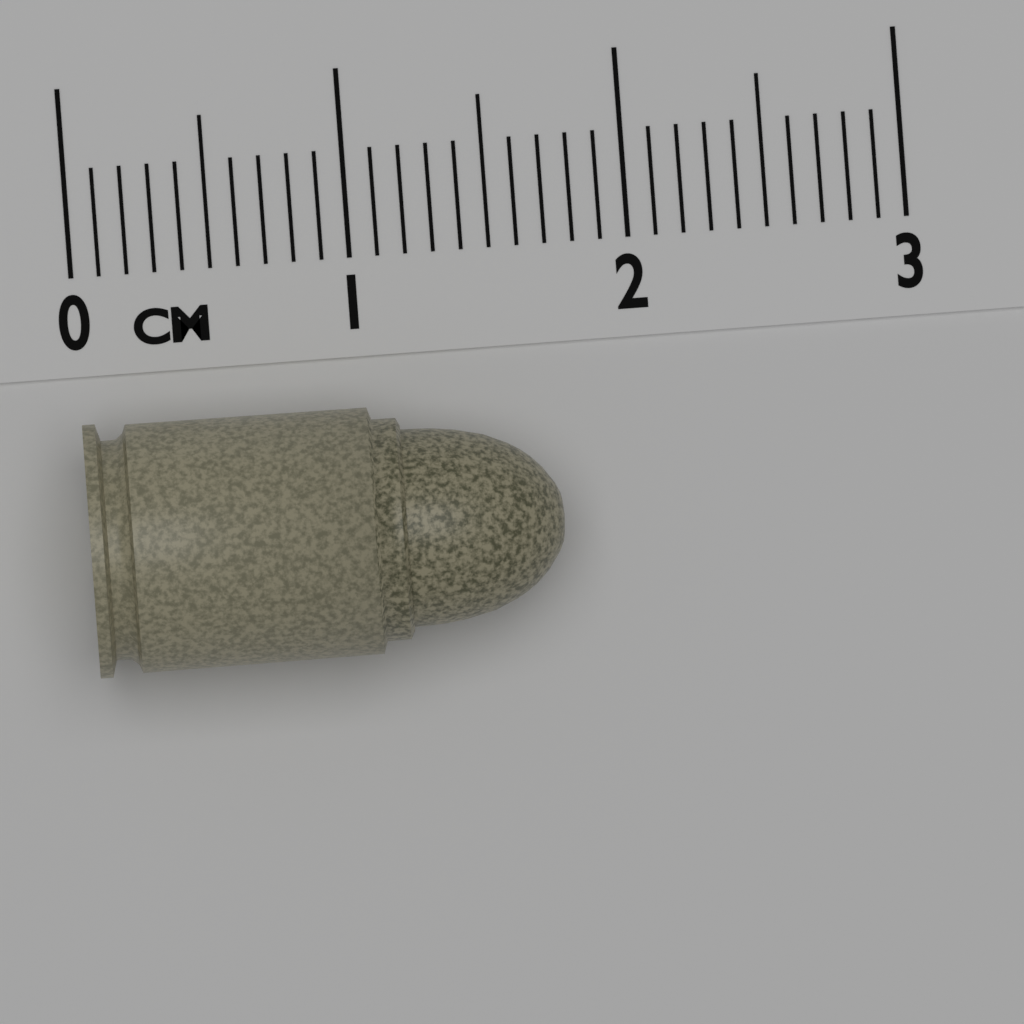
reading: 1.7 cm
